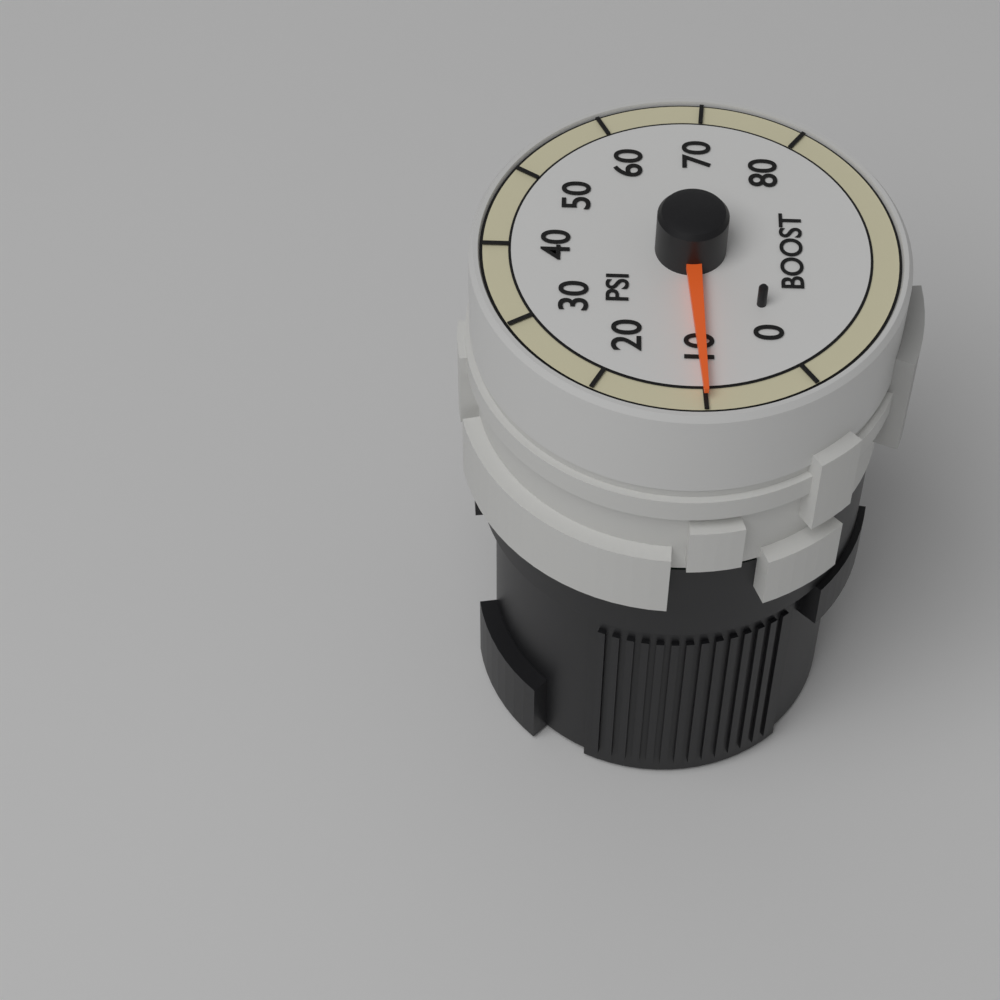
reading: 10 psi
